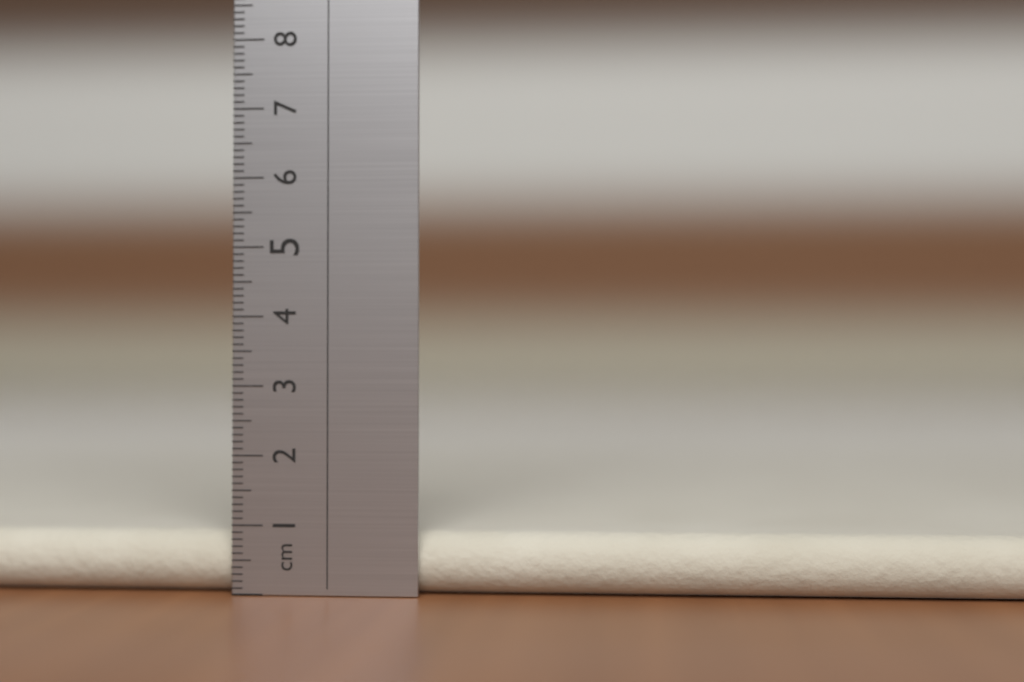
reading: 0.9 cm
